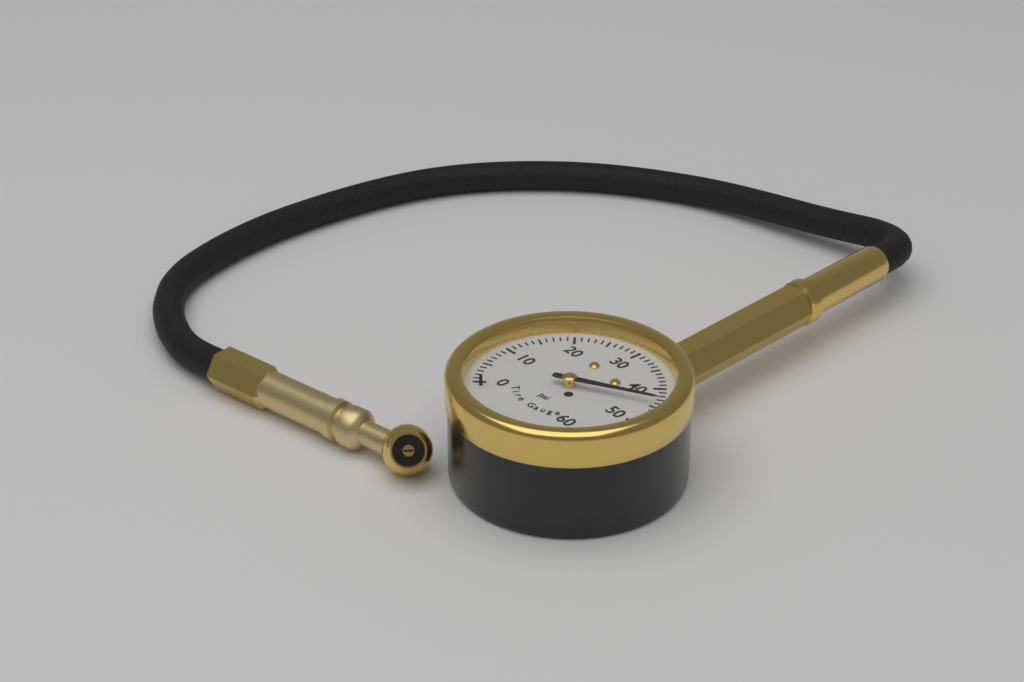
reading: 44 psi
